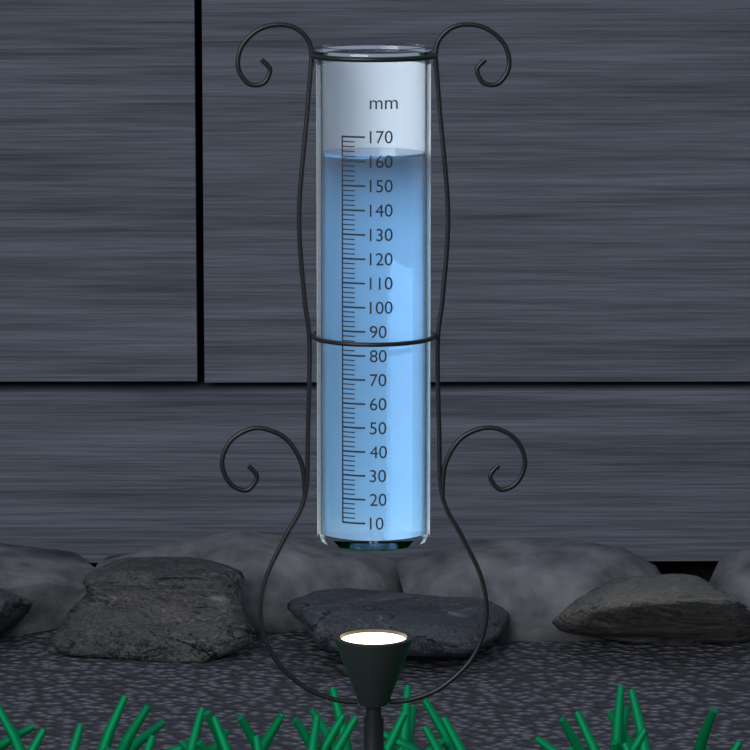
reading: 162 mm
